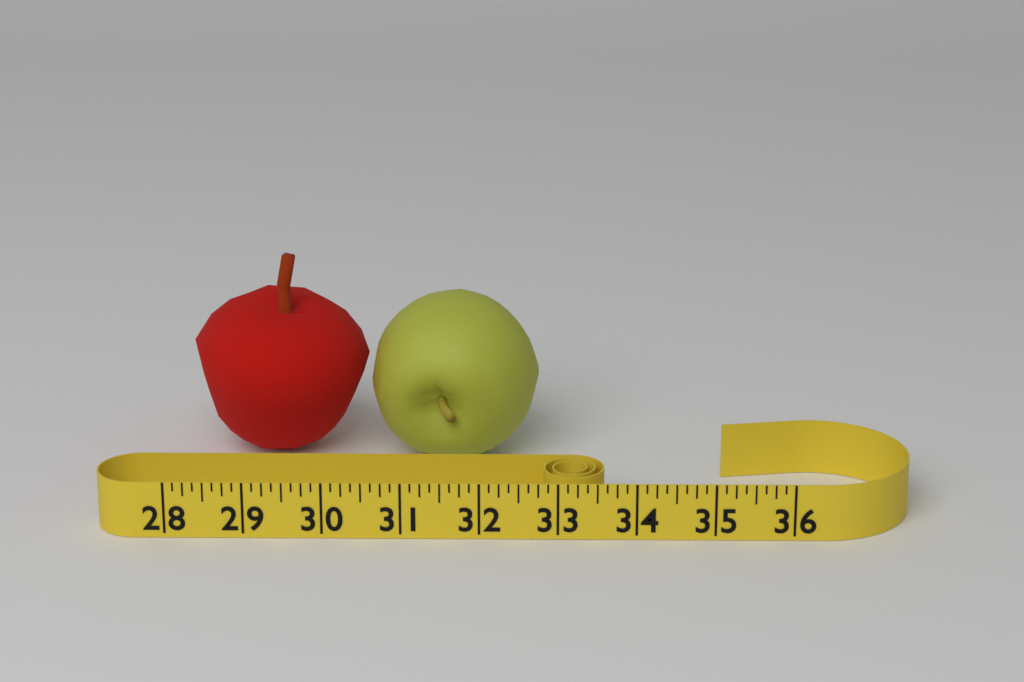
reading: 32.750 (no unit)
